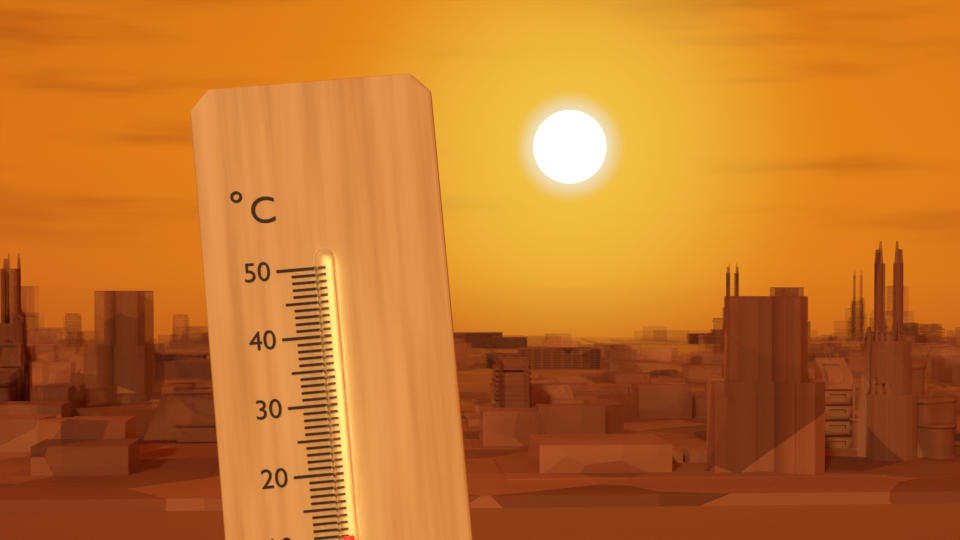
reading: 11 °C
